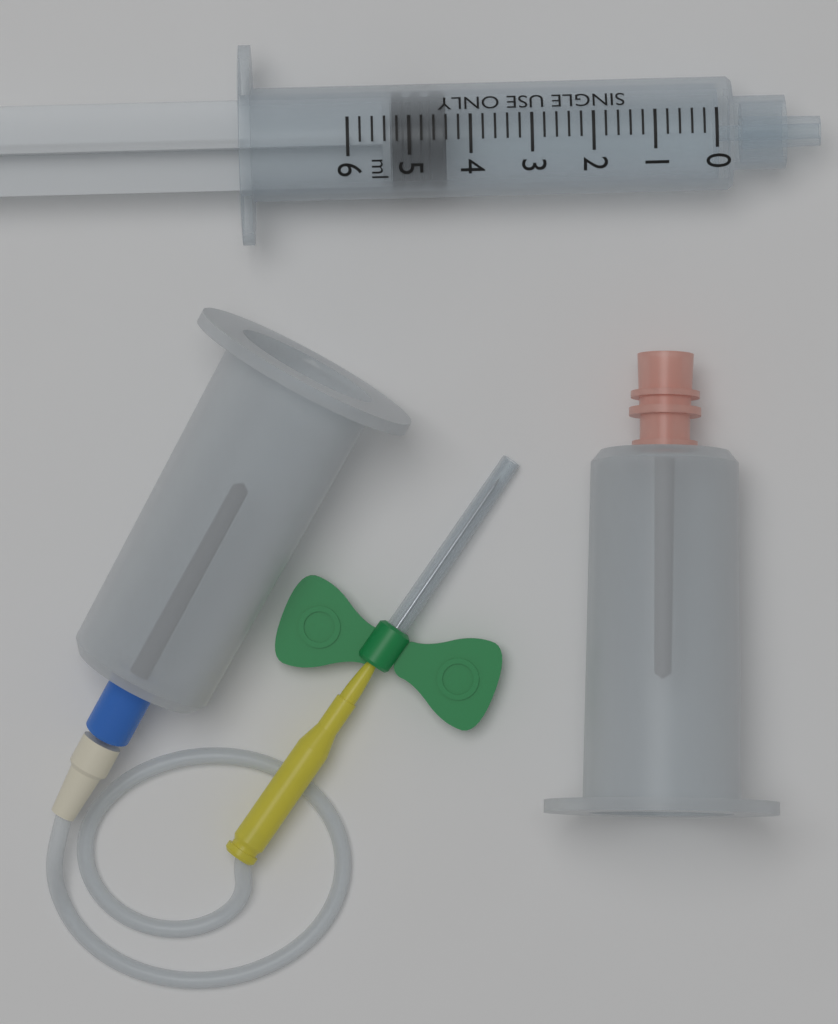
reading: 4.4 ml
